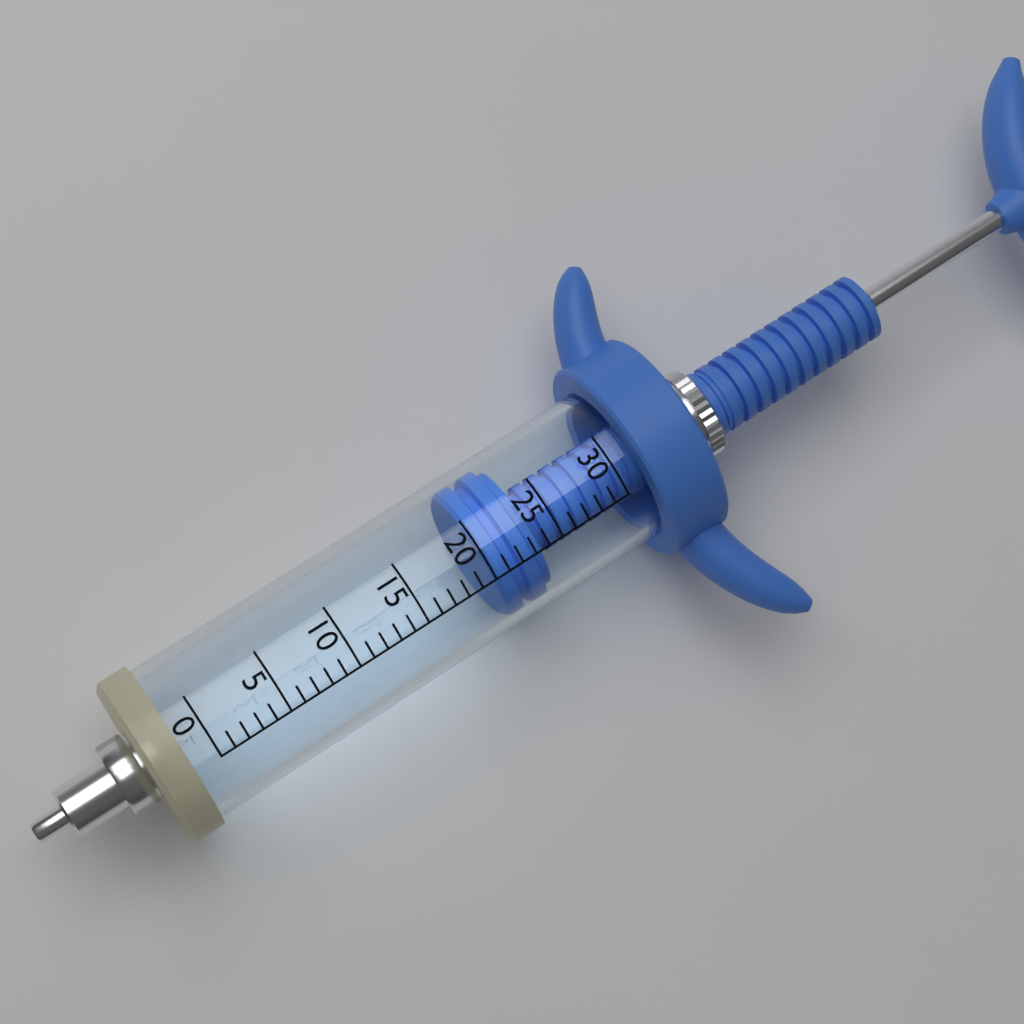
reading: 20 (no unit)
